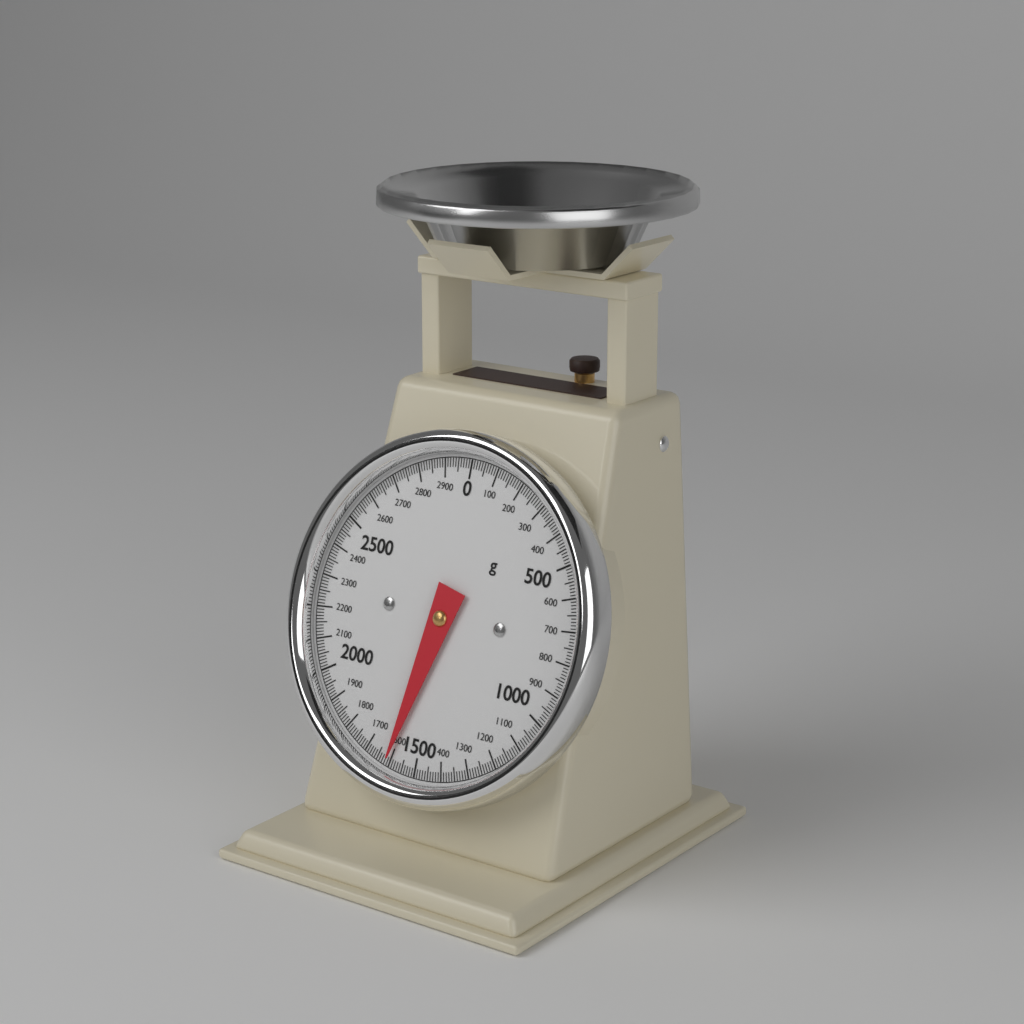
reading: 1610 g
